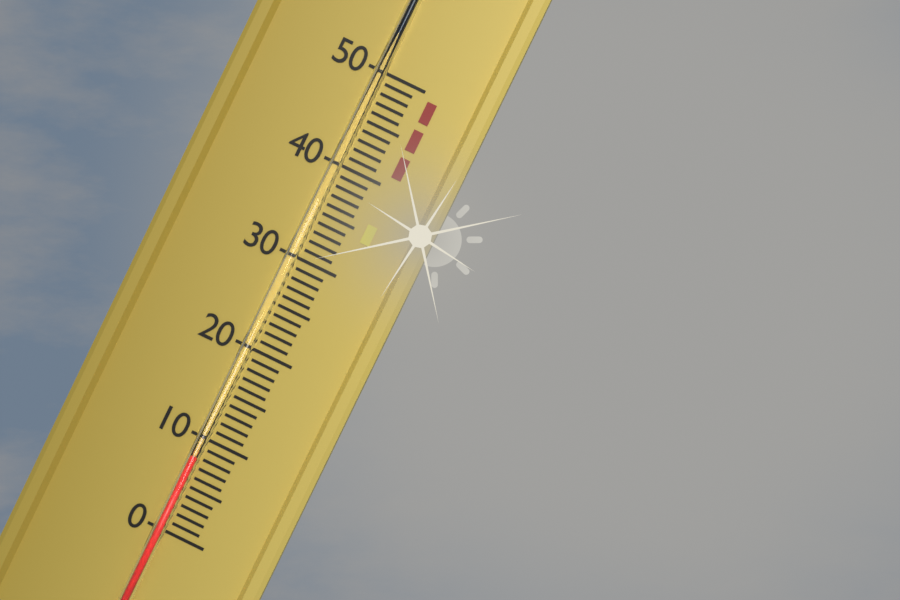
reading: 8 (no unit)
